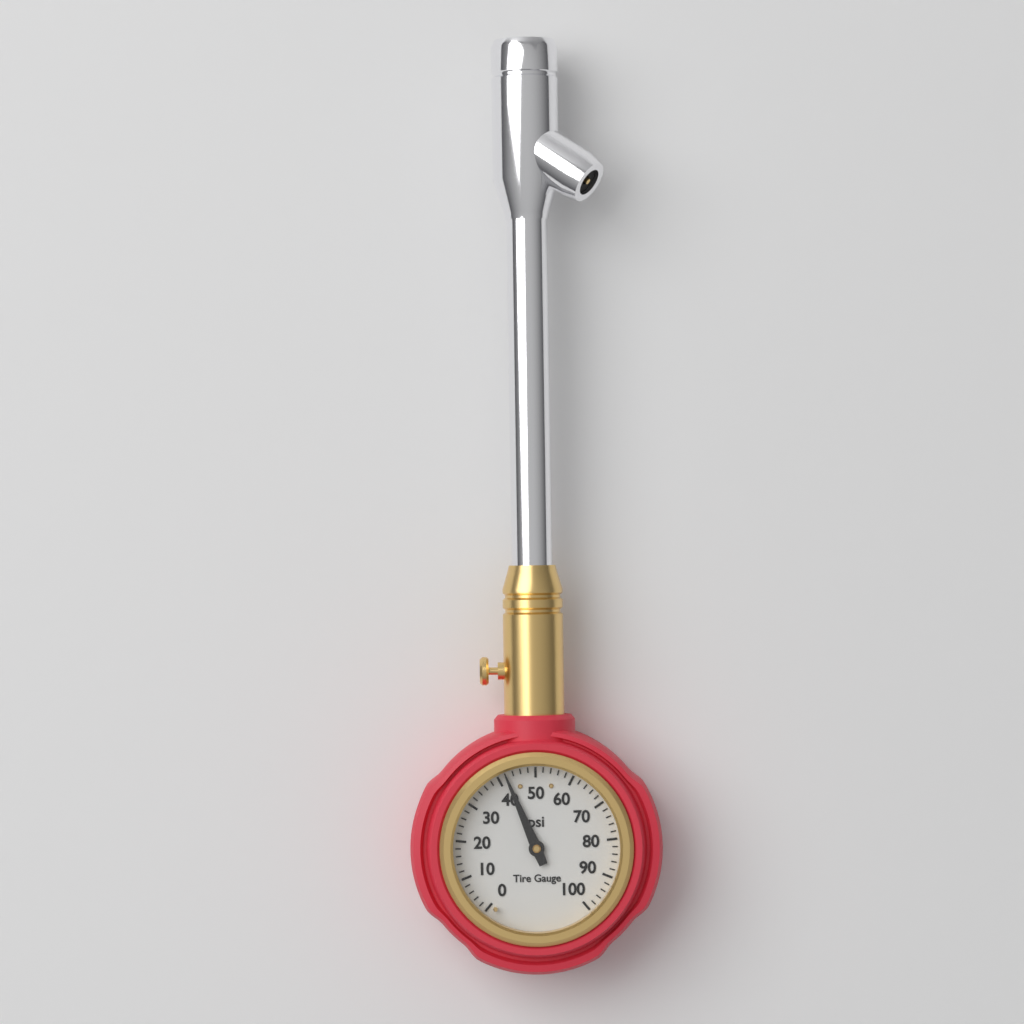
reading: 42 psi
